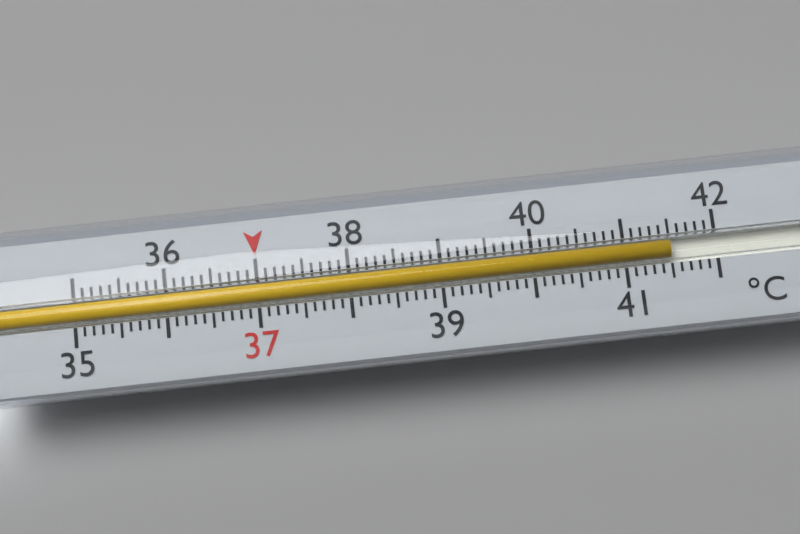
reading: 41.5 °C
